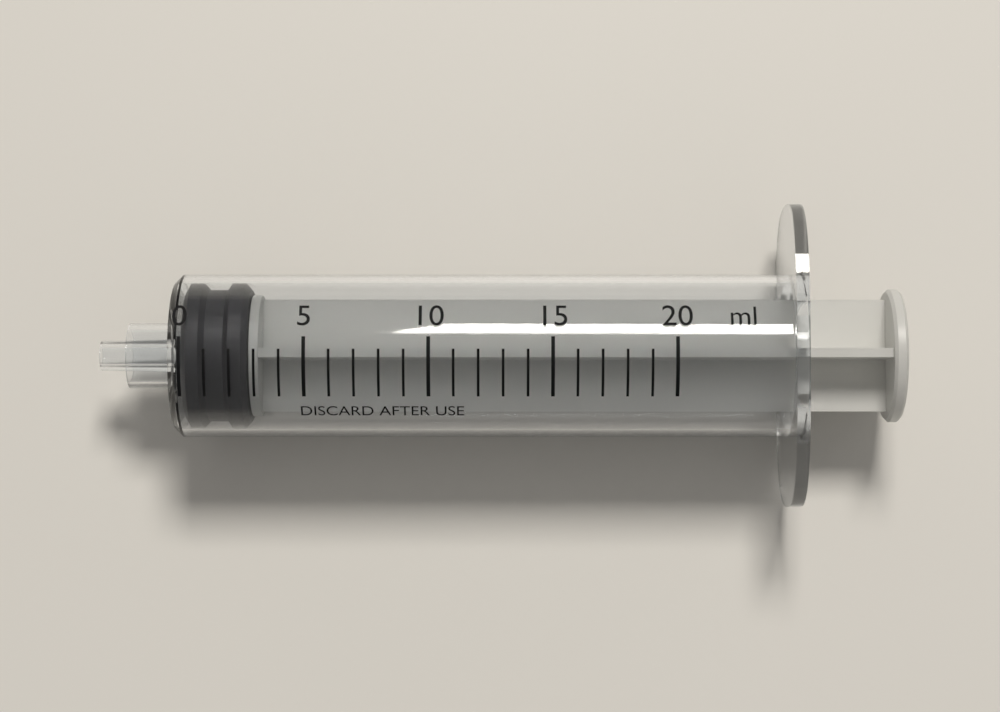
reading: 0 ml
